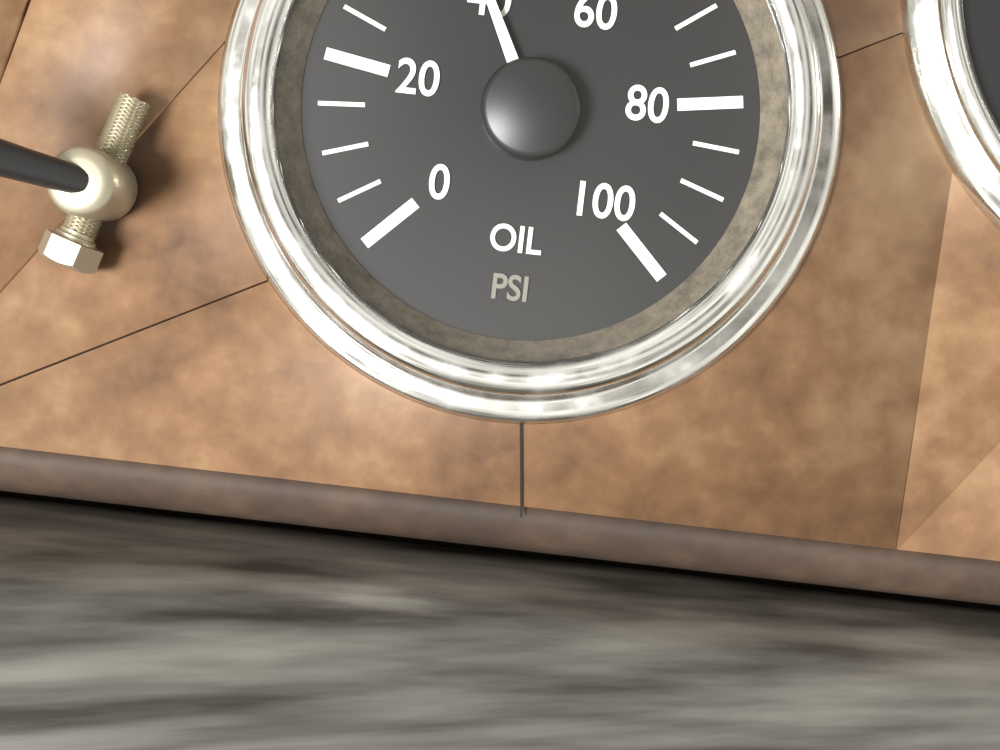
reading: 40 psi
